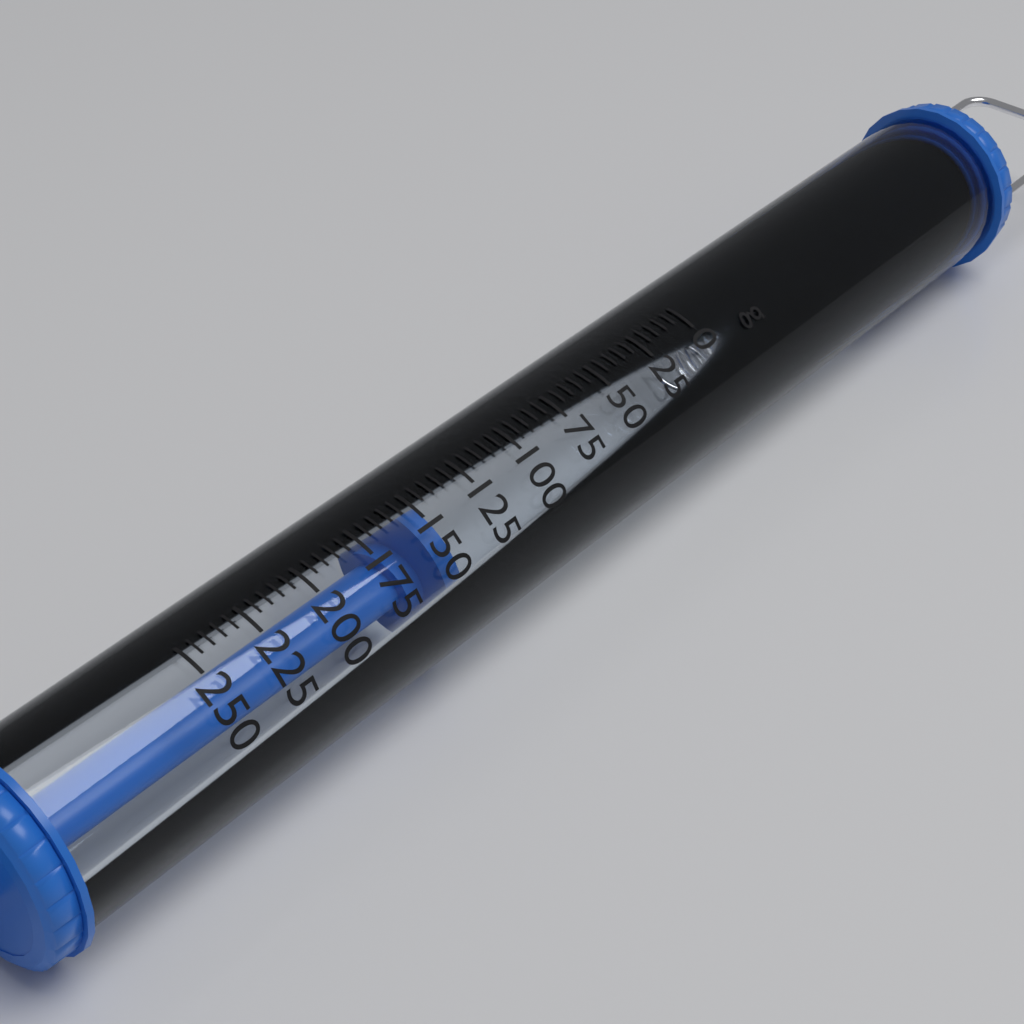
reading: 145 g
